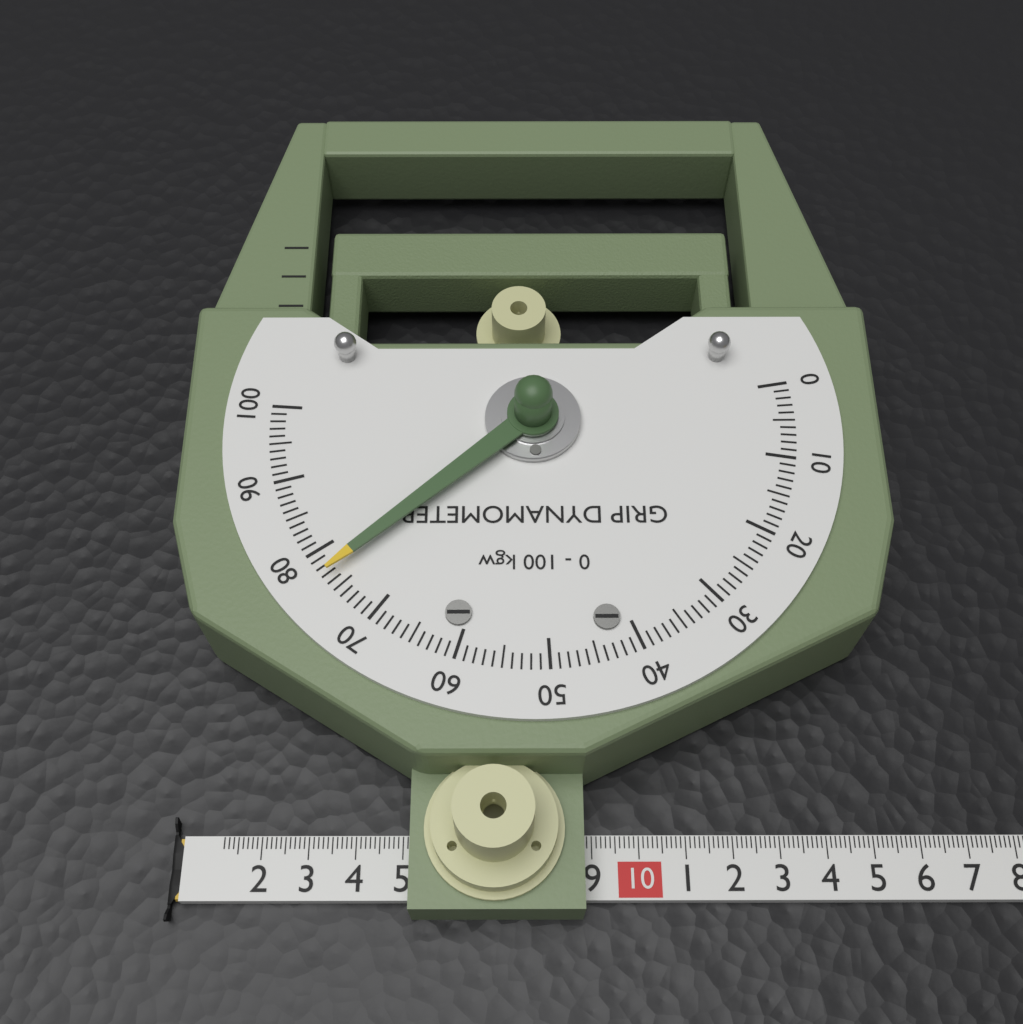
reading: 77 kgw
